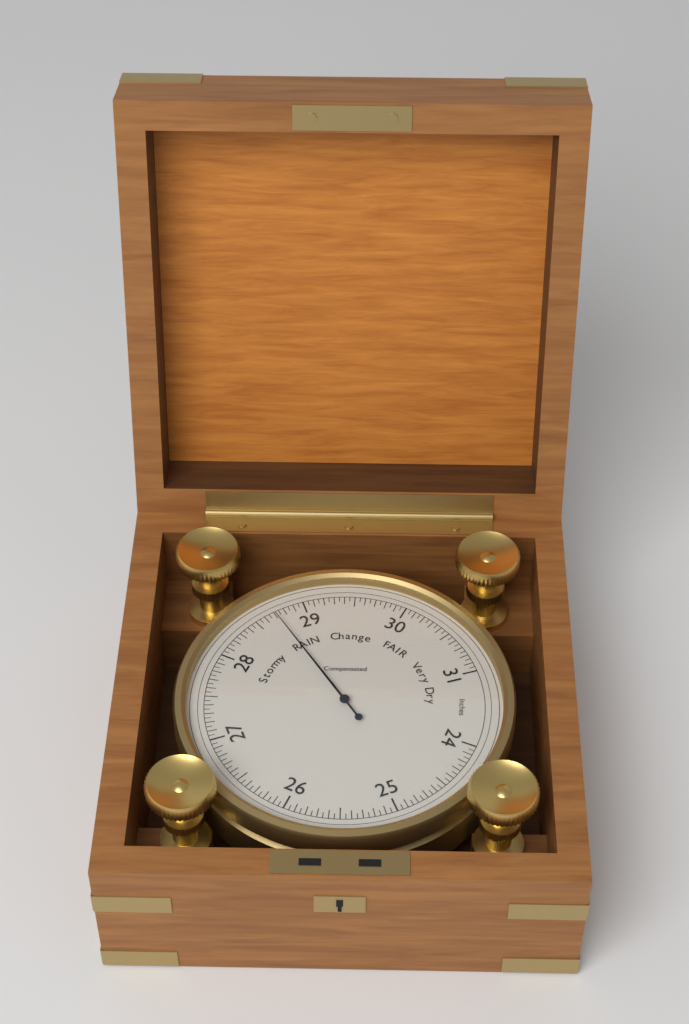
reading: 28.70 inHg
